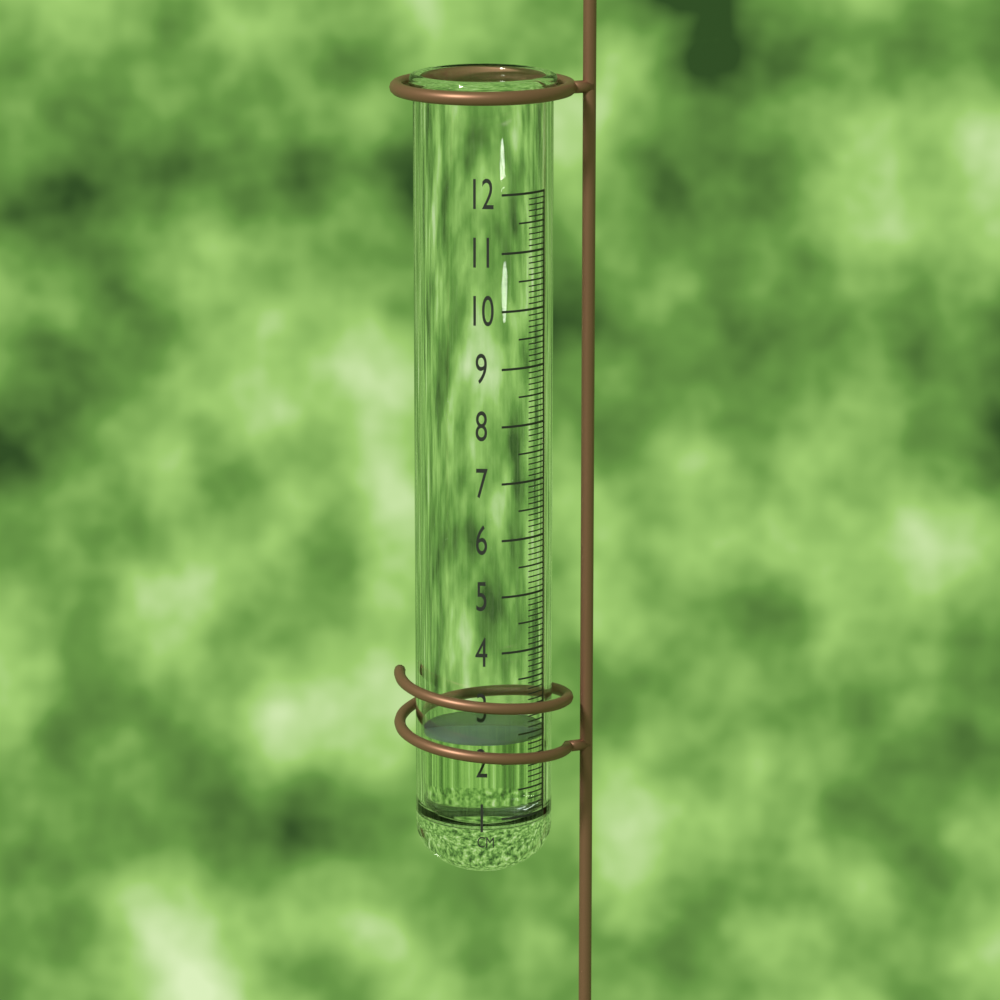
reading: 2.4 cm
